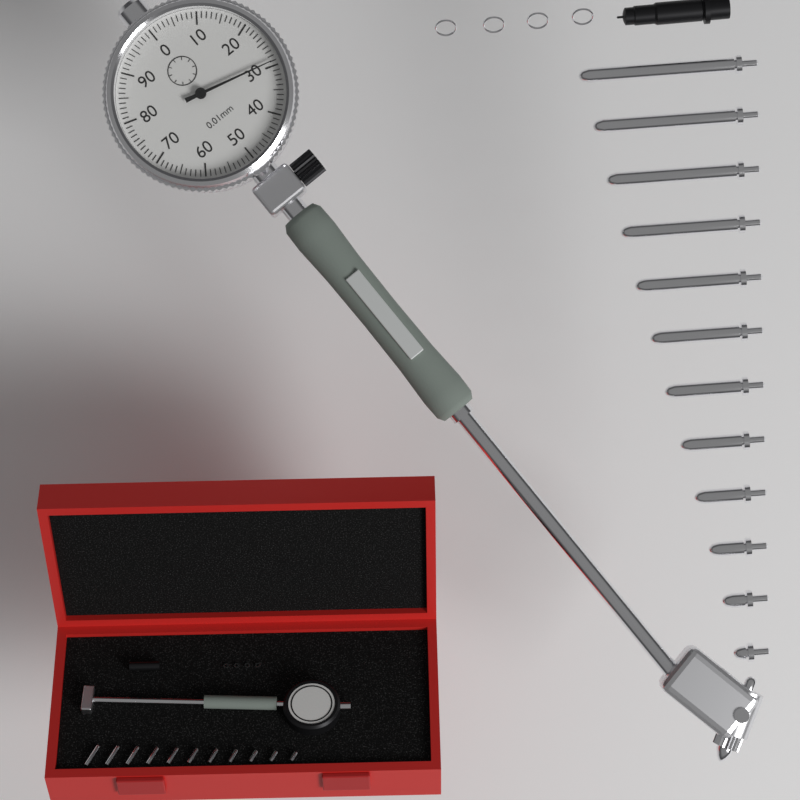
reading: 0.29 mm
